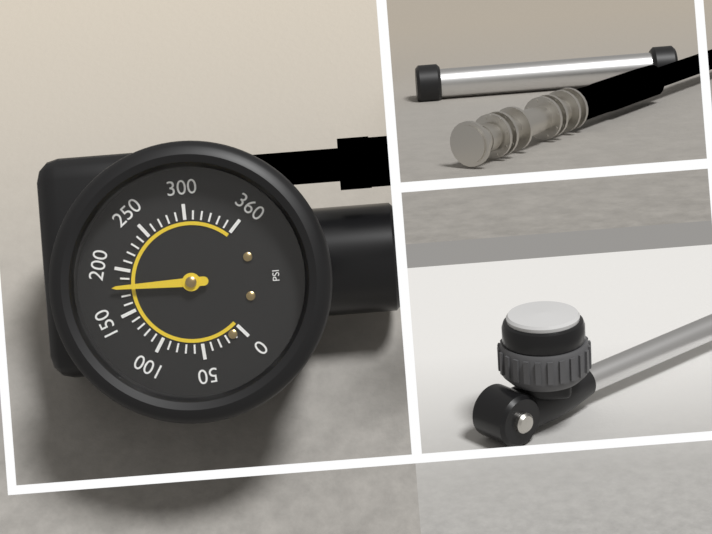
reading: 180 psi
